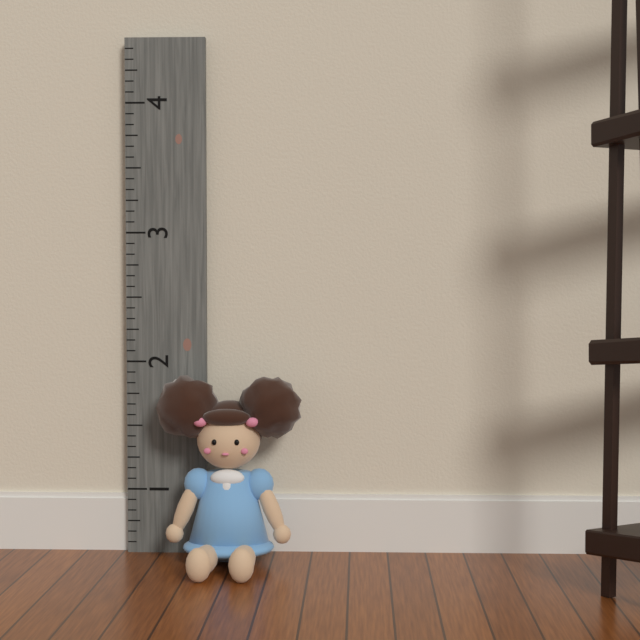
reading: 1.916667 (no unit)
